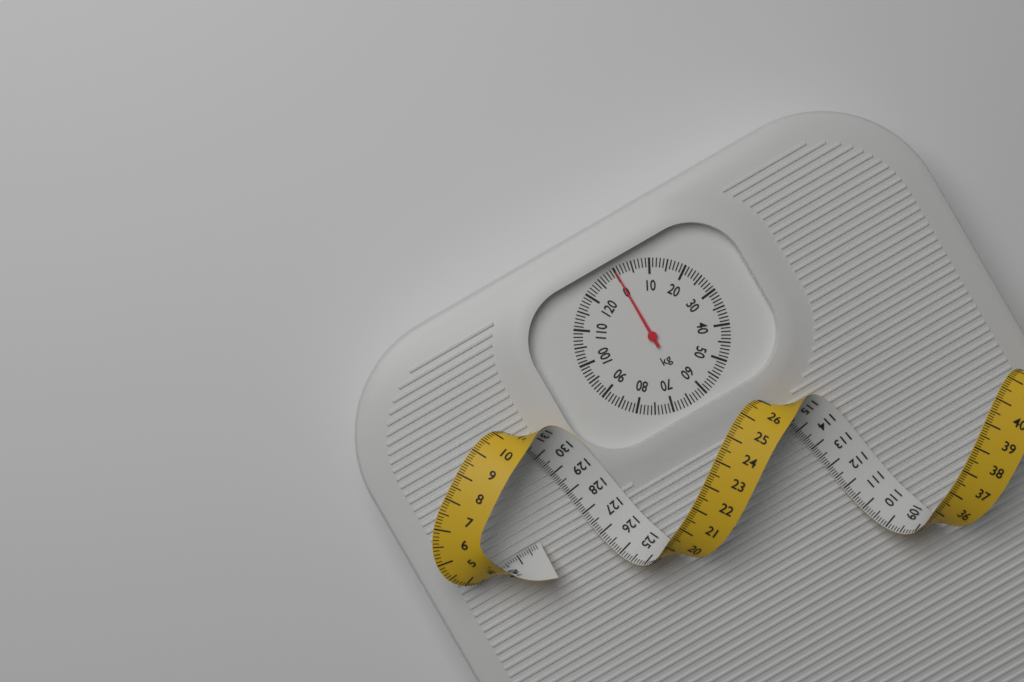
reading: 0 kg
